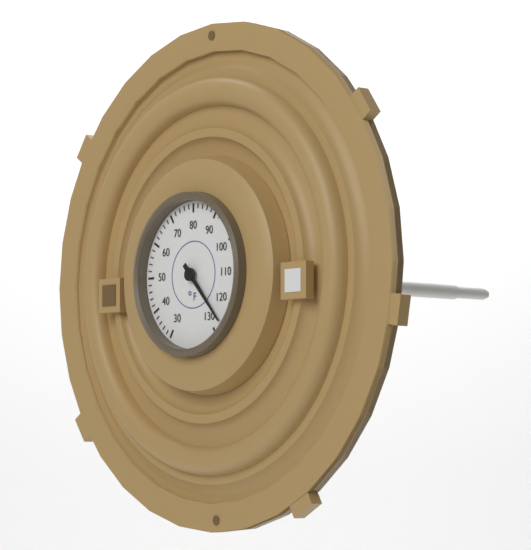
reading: 126 °F
